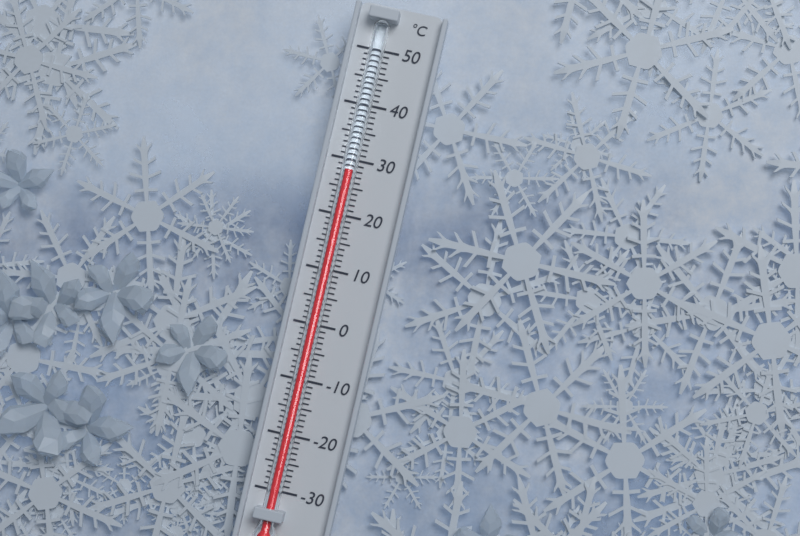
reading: 28 °C
